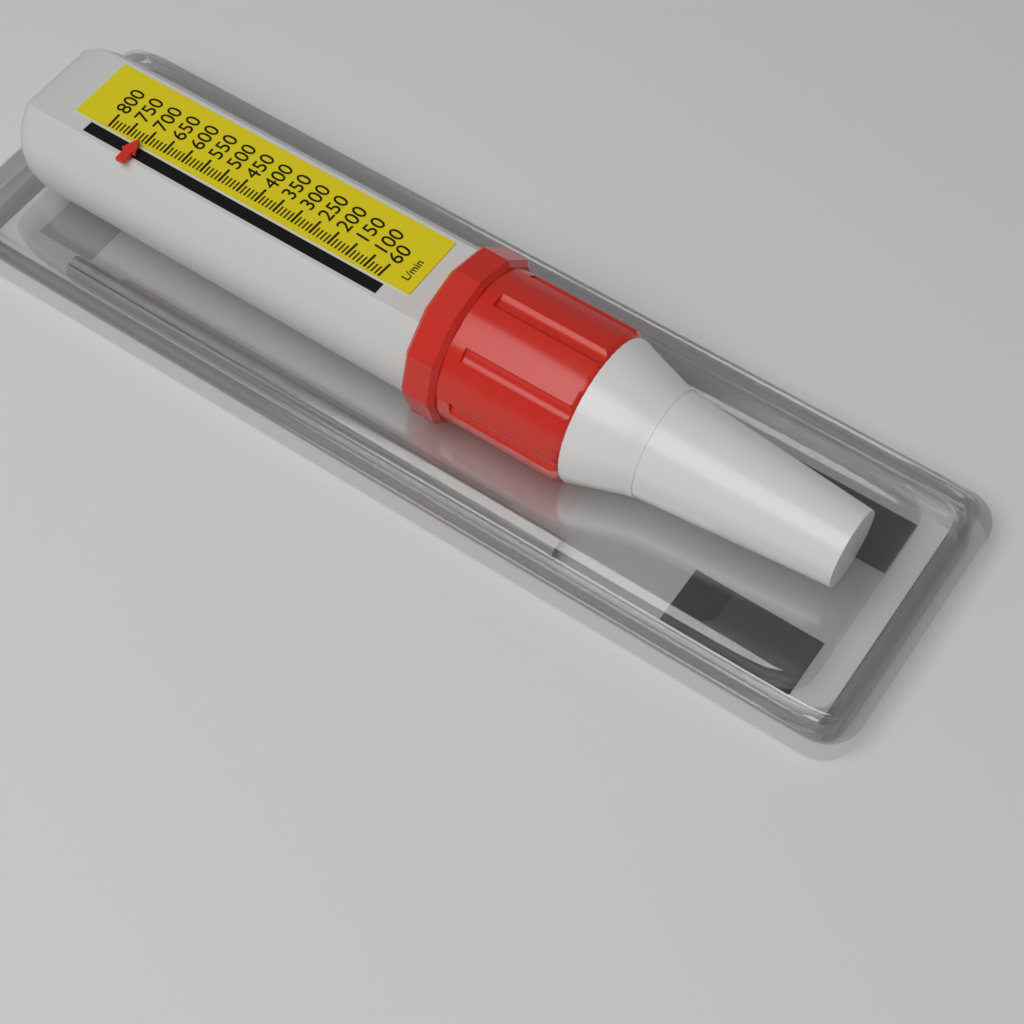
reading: 710 L/min
